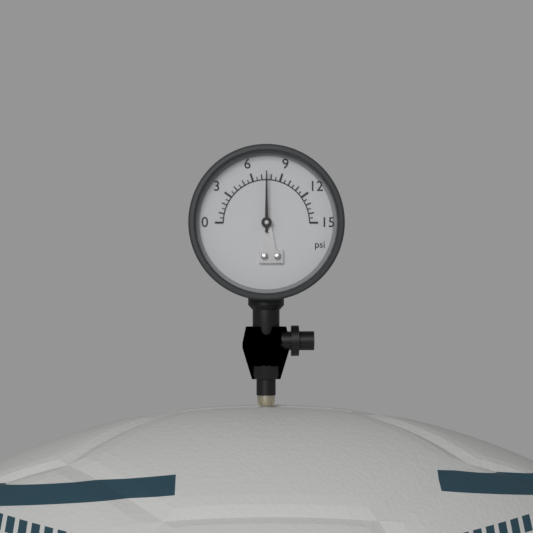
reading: 7.5 psi
